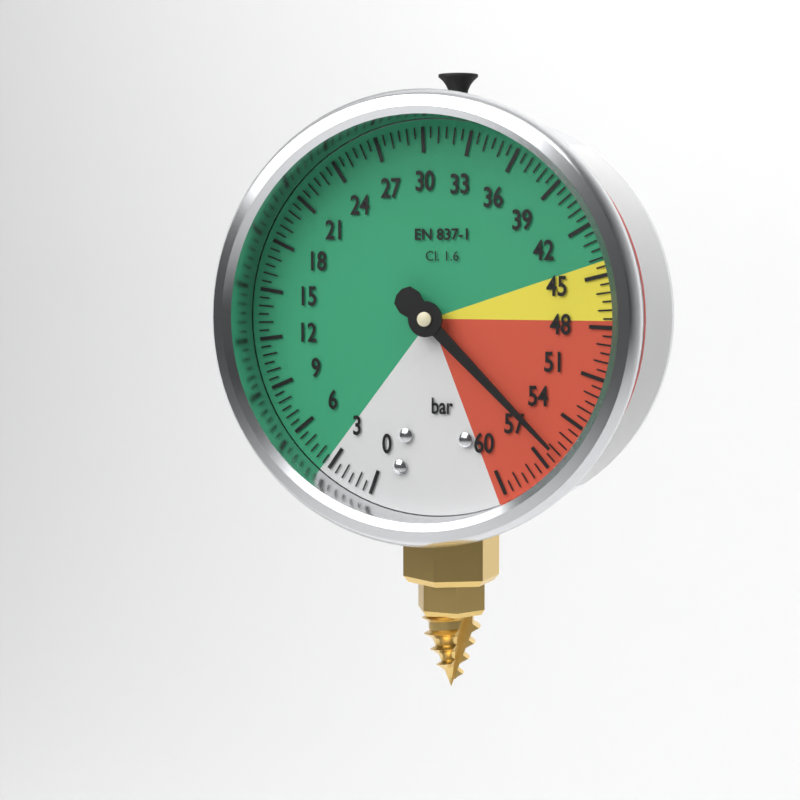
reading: 56.0 bar
